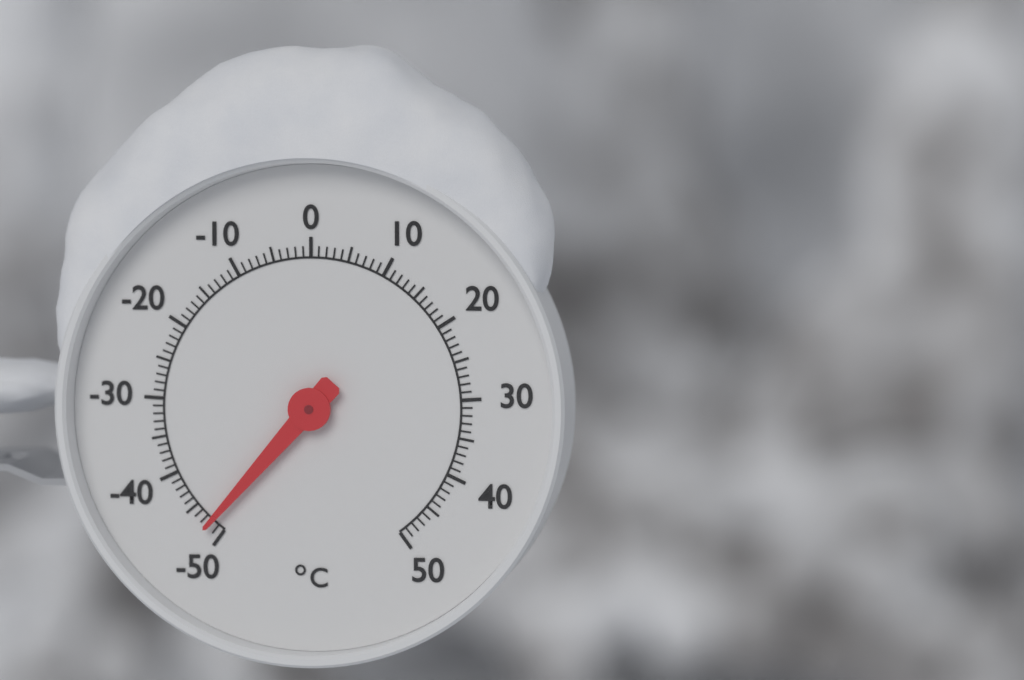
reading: -48 °C
